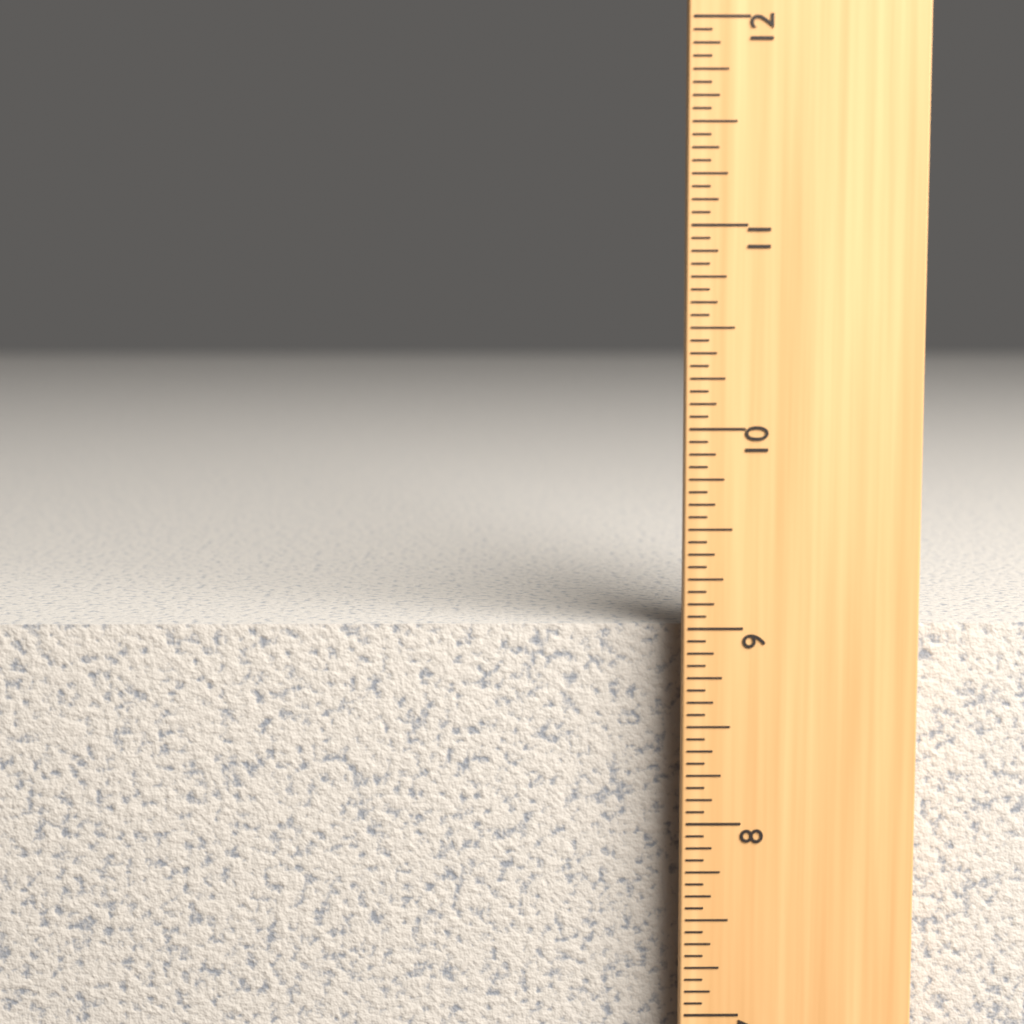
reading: 9.0000 in
